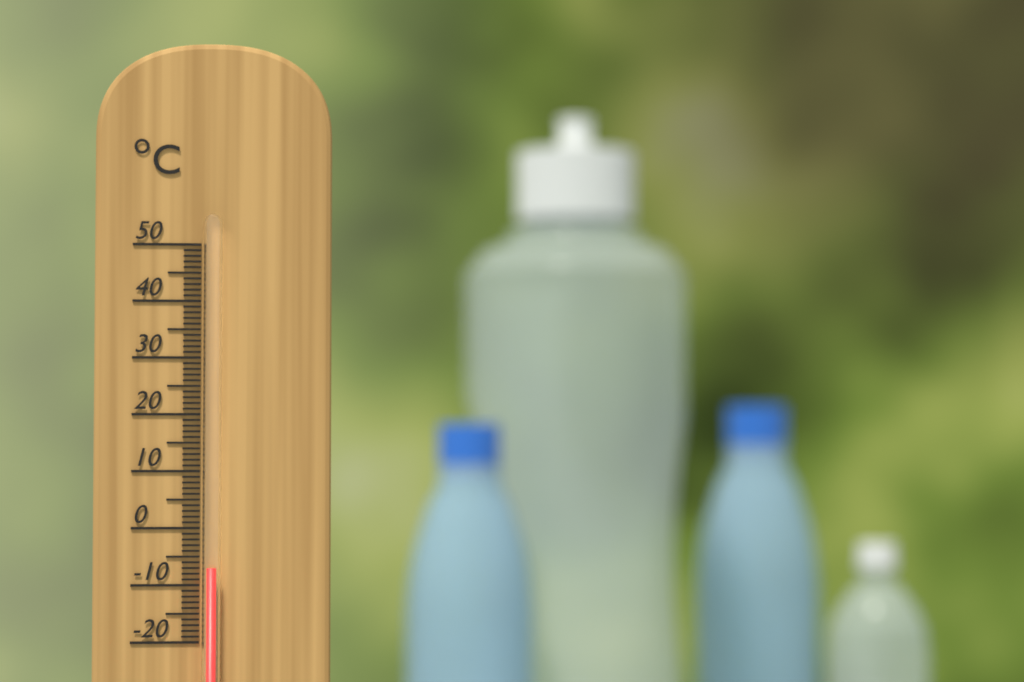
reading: -7 °C
